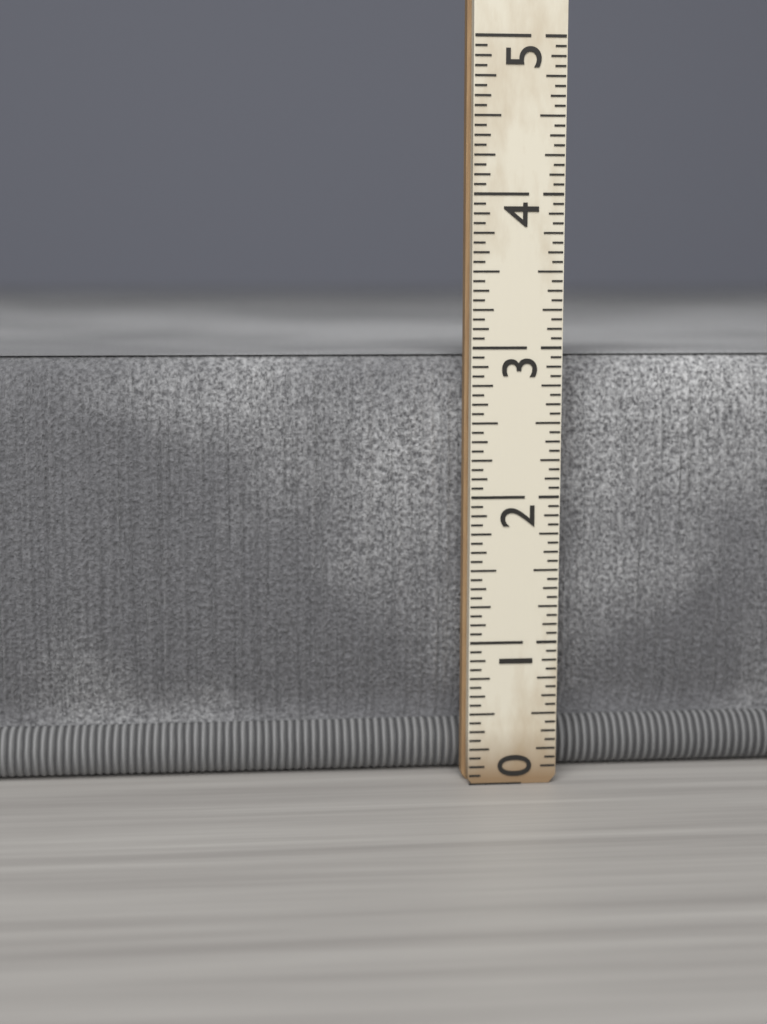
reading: 2.9375 (no unit)
